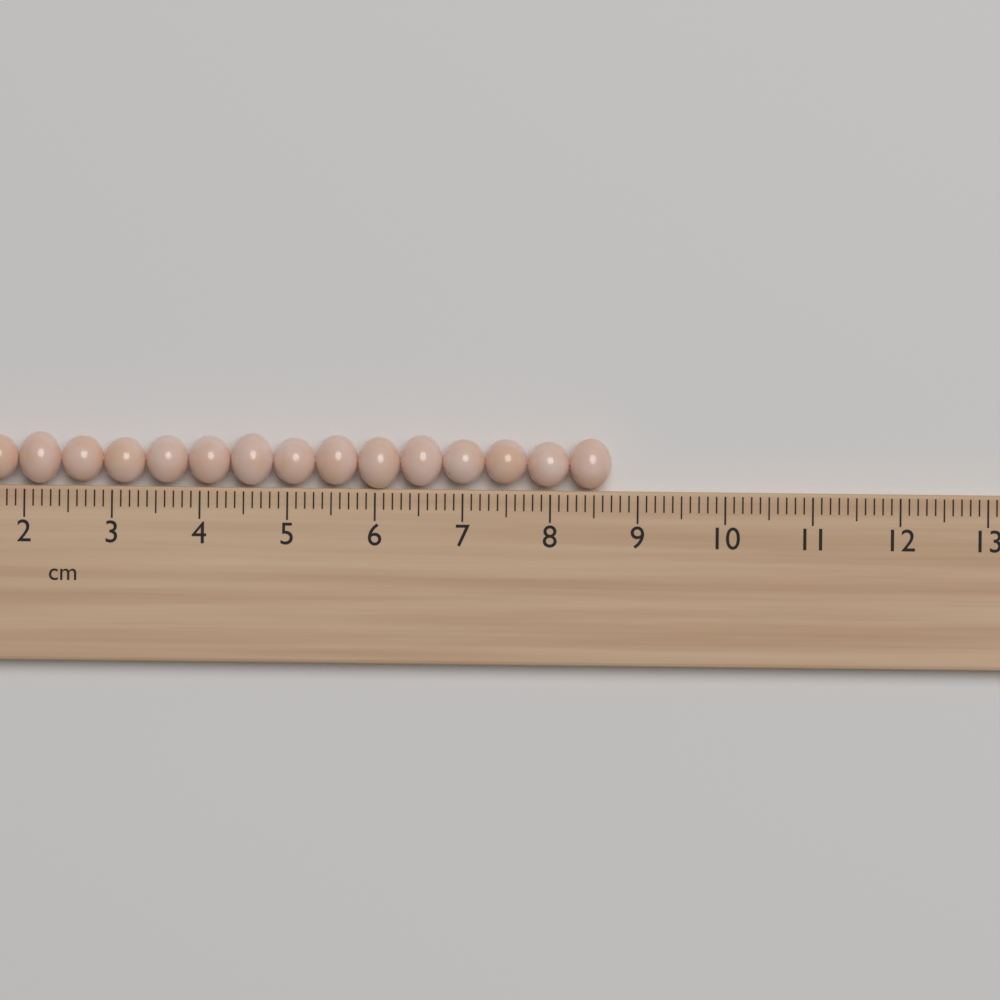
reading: 8.7 cm
